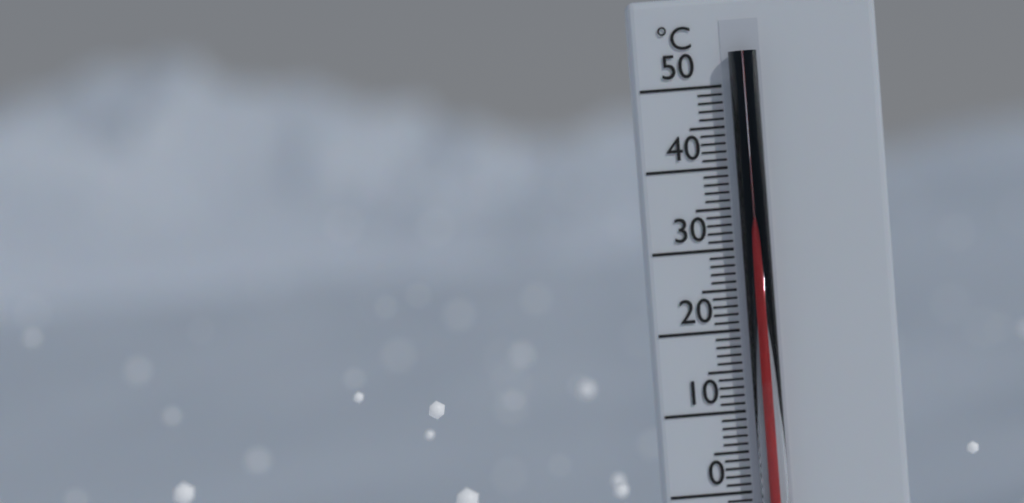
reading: 34 °C
